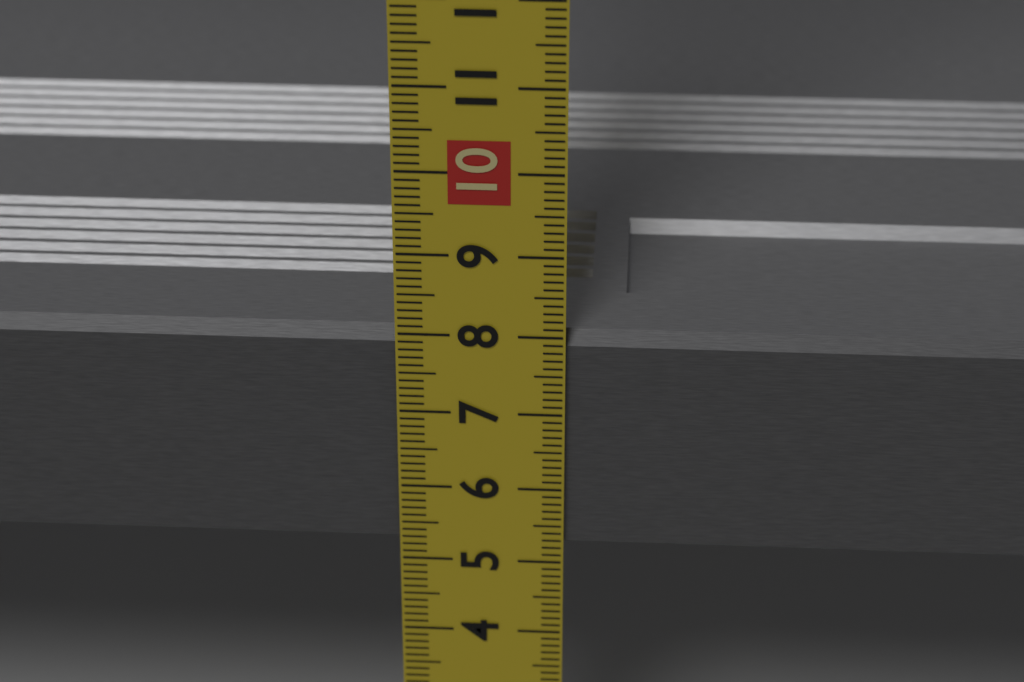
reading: 8.0 cm
